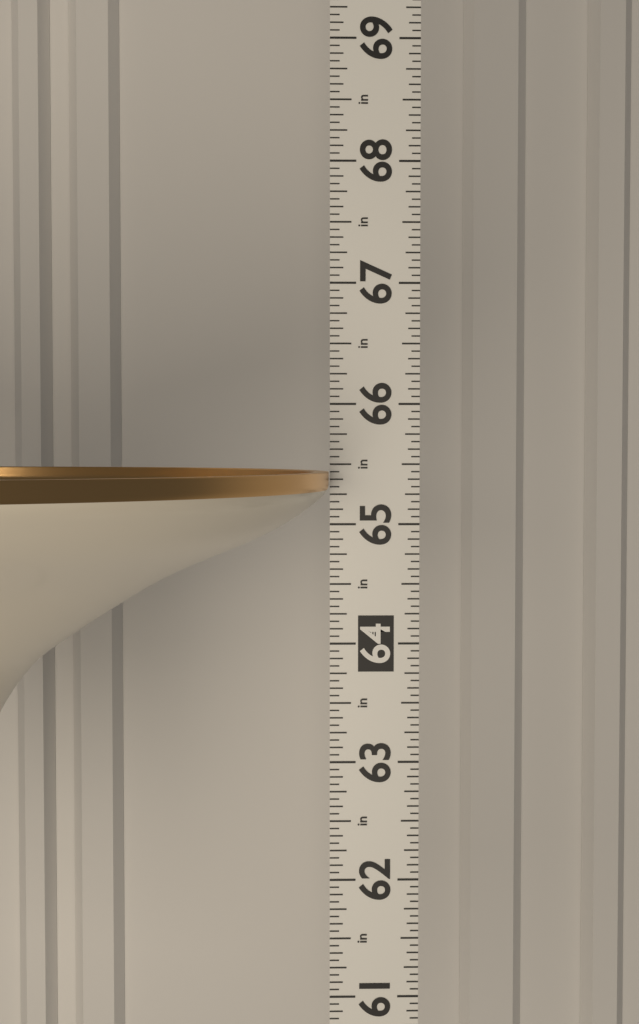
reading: 65.4375 in
